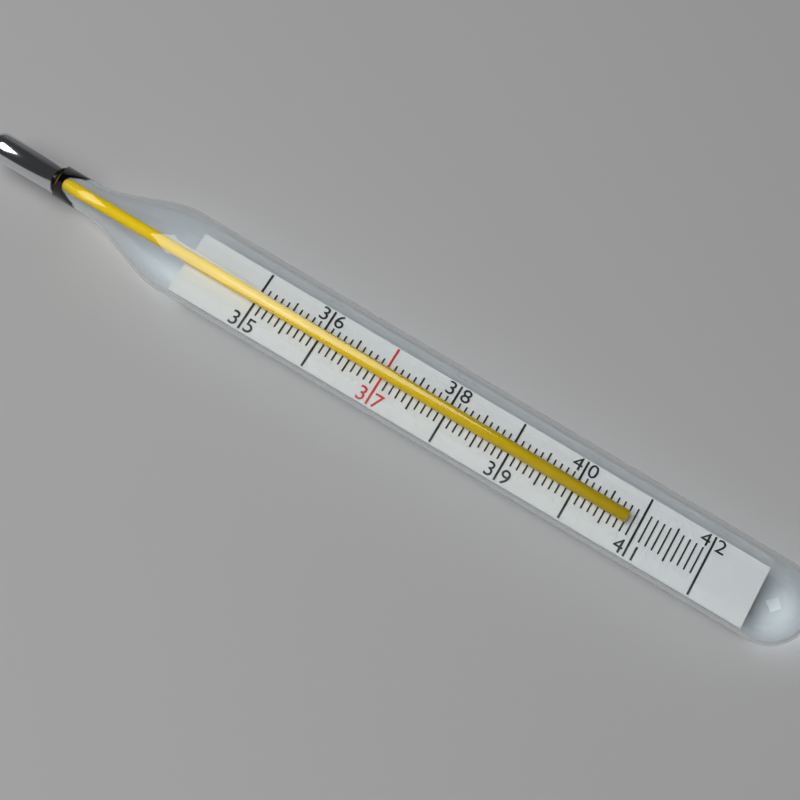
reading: 40.8 (no unit)
